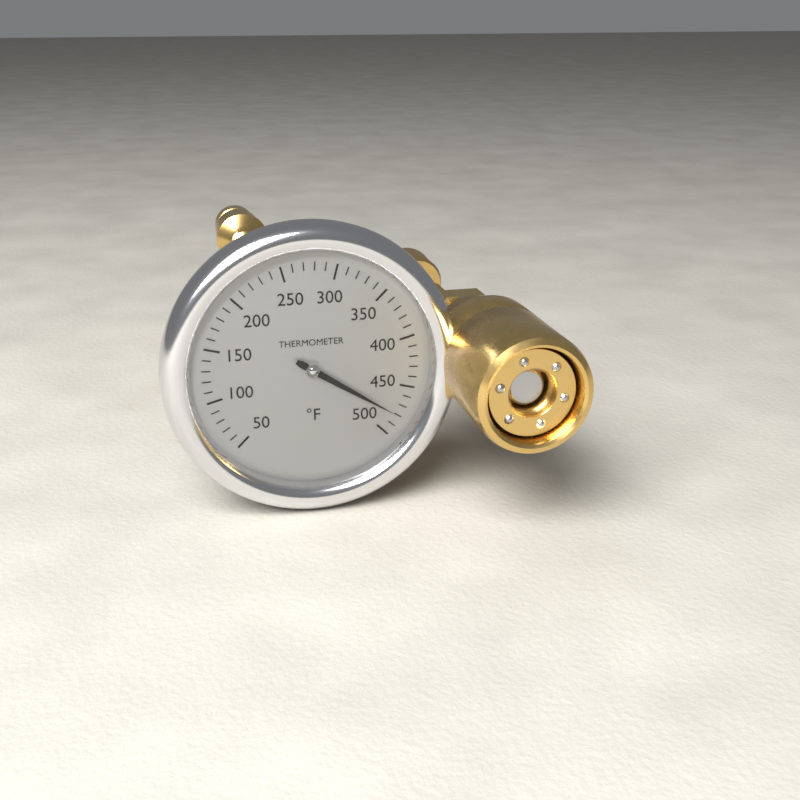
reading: 480 °F
